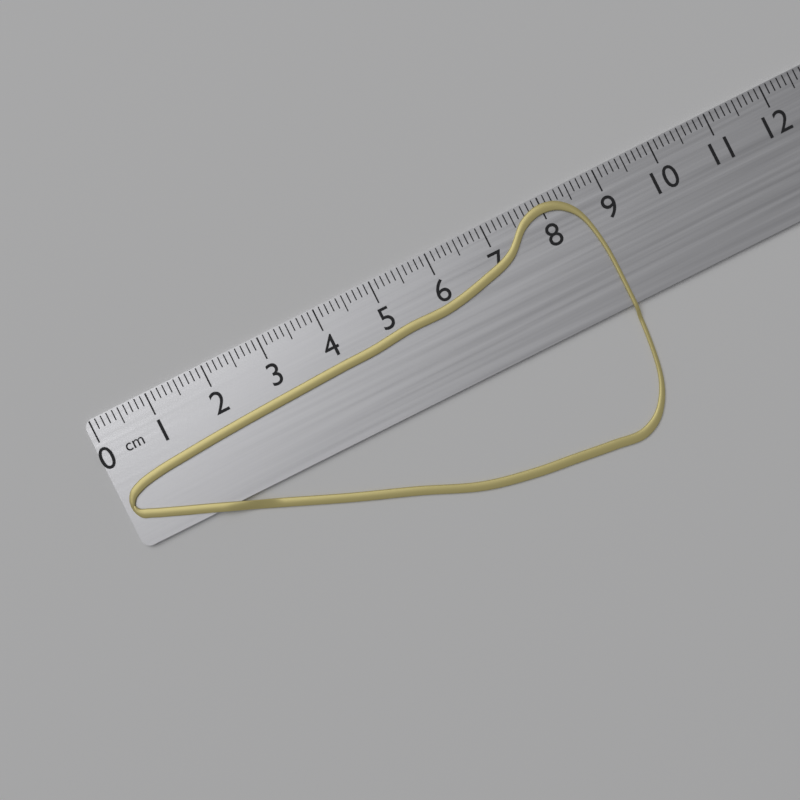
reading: 8.7 cm
